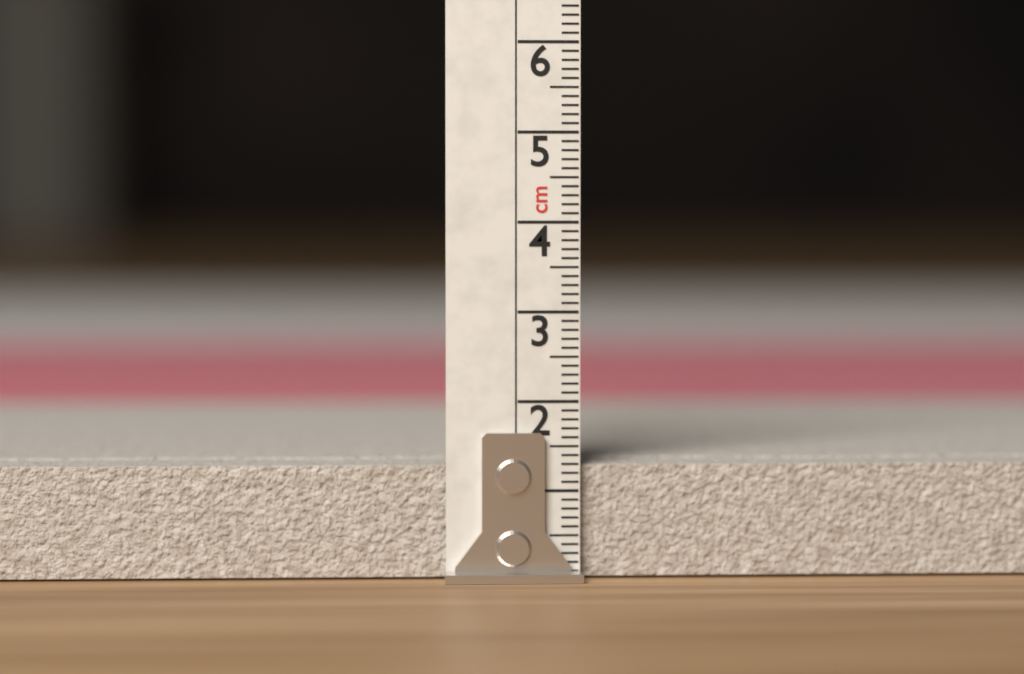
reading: 1.3 cm
